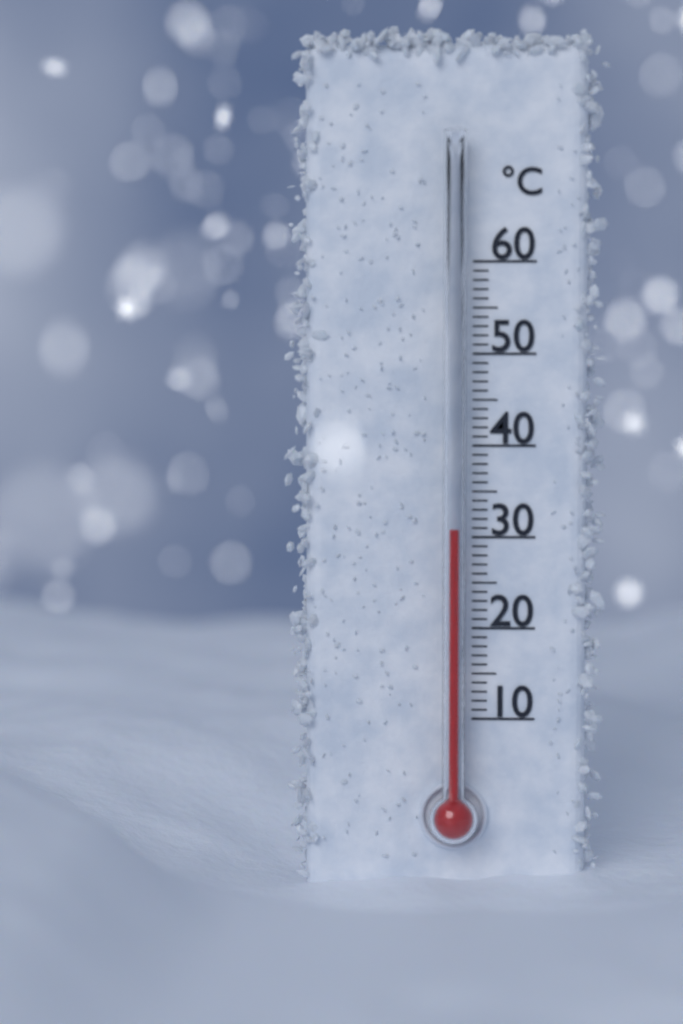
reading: 31 °C
